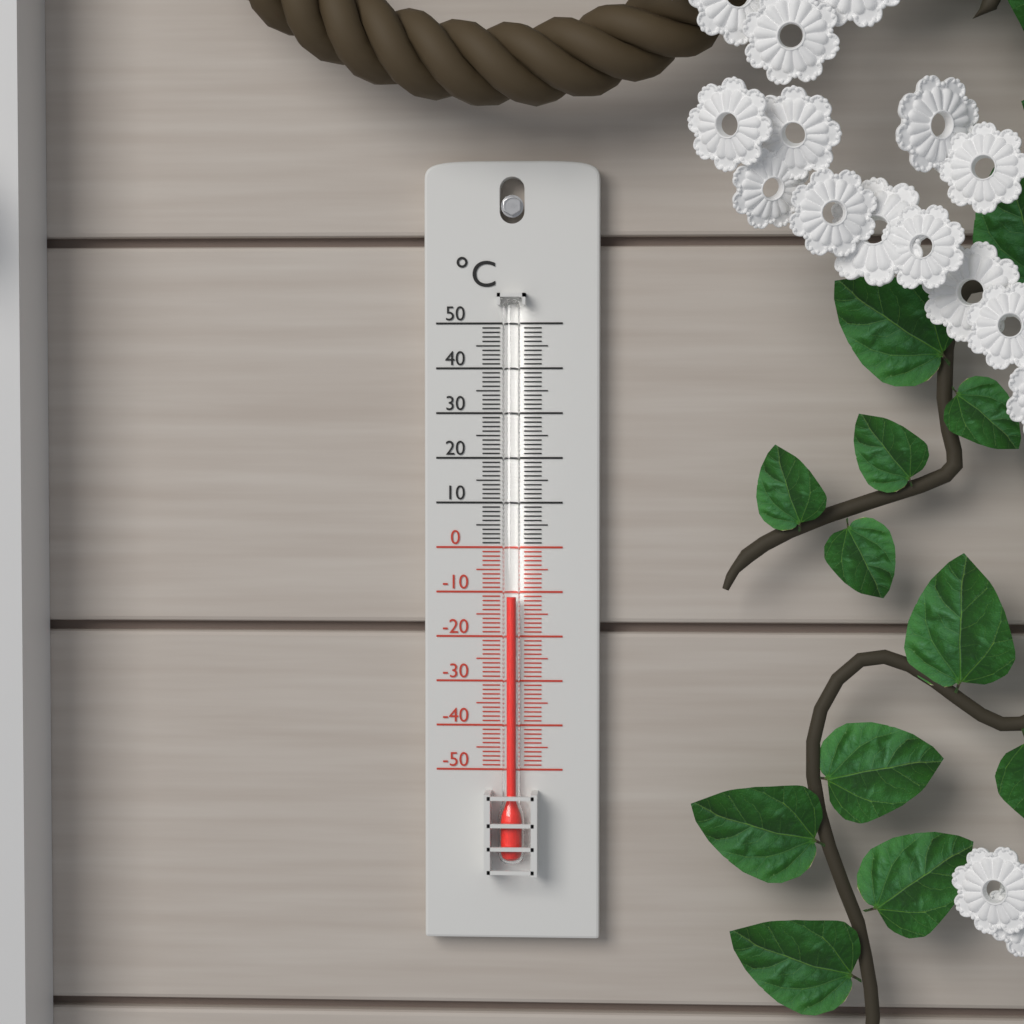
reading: -11 °C
